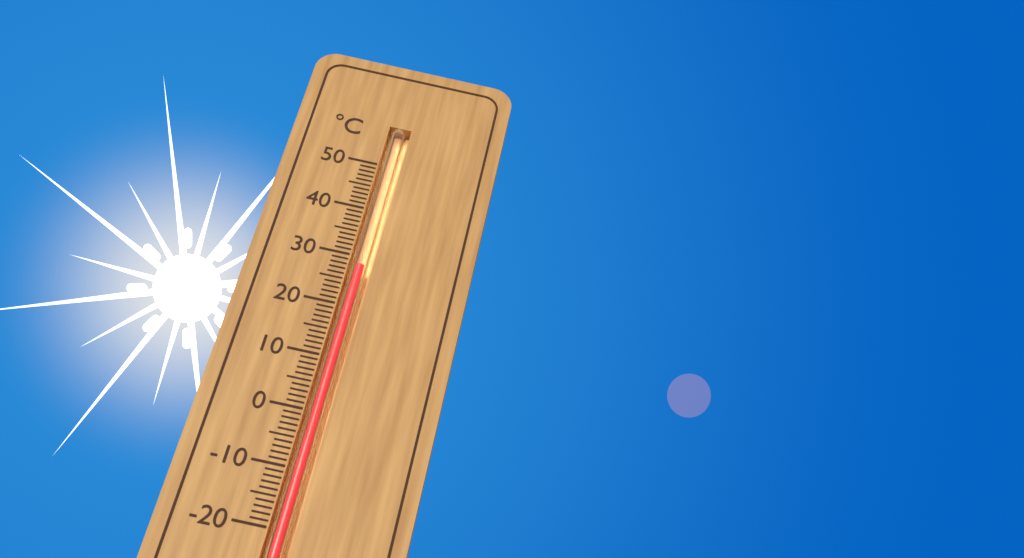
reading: 28 °C
